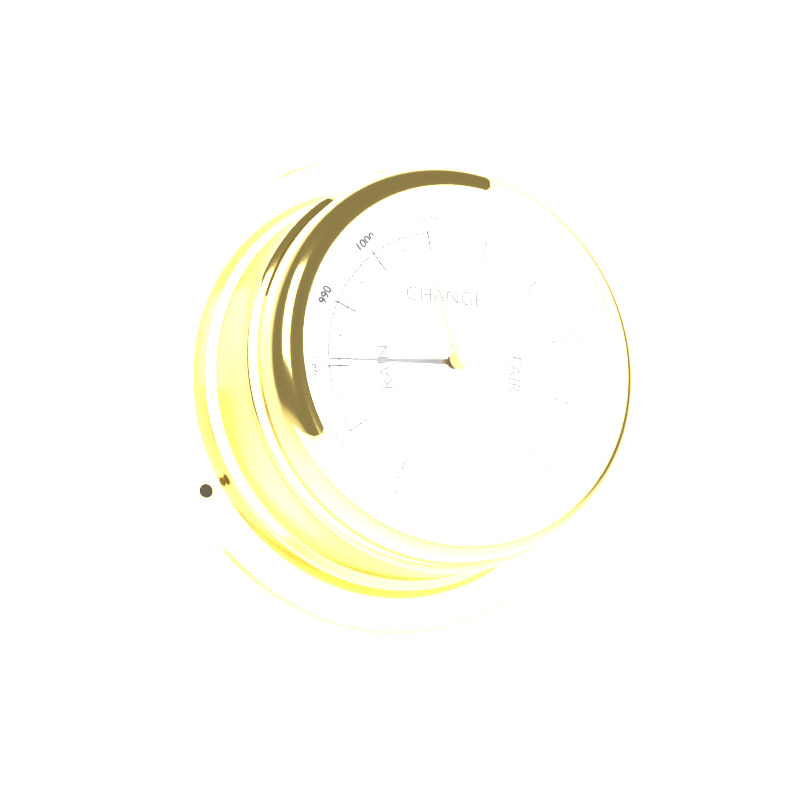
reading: 981 mbar
